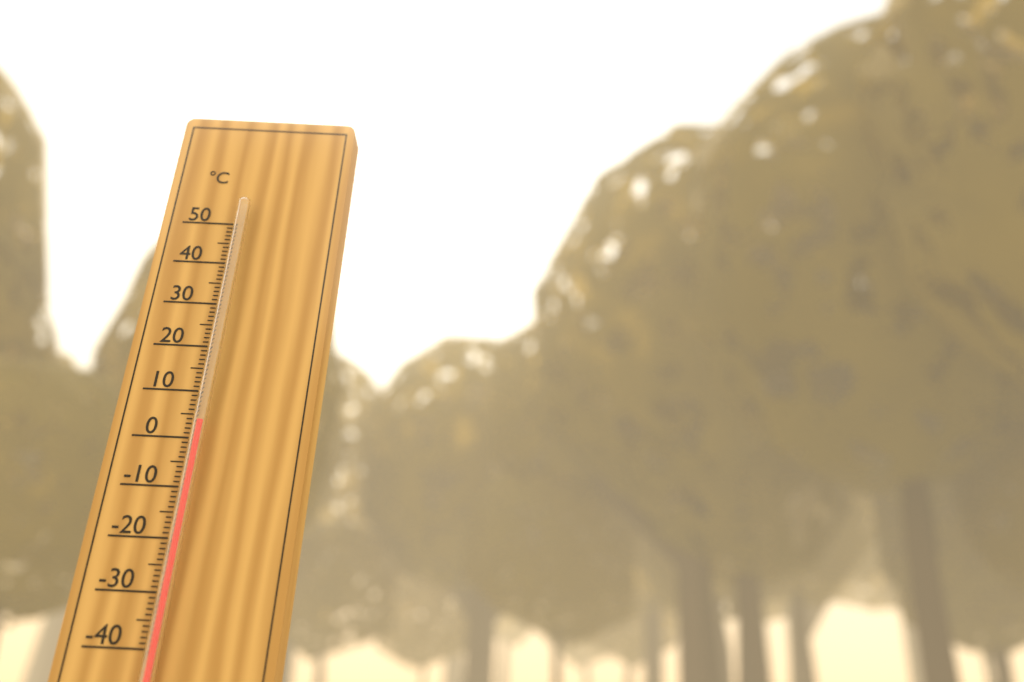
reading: 3 °C
